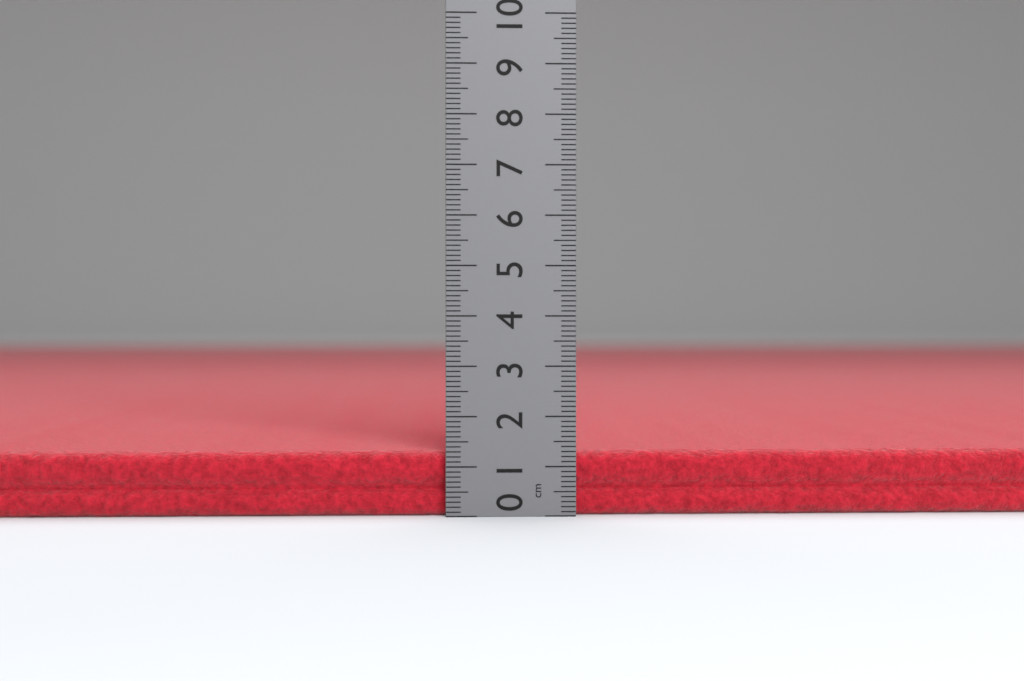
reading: 1.3 cm
